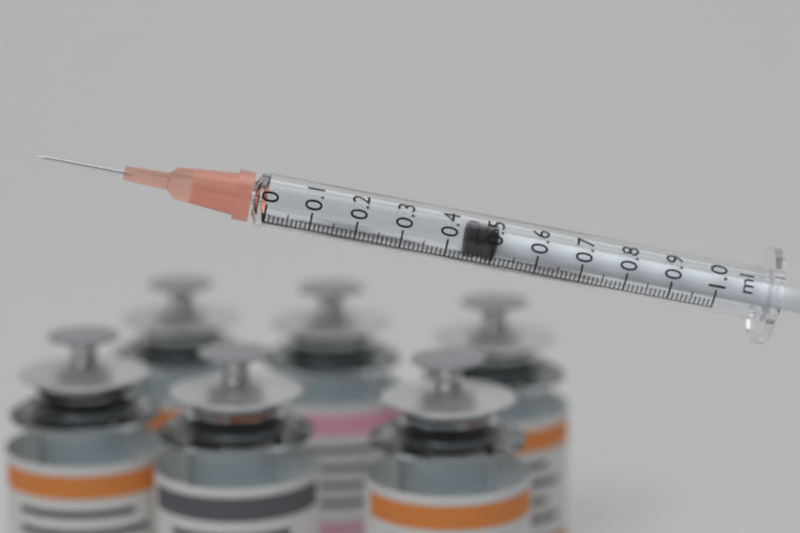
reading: 0.44 ml
